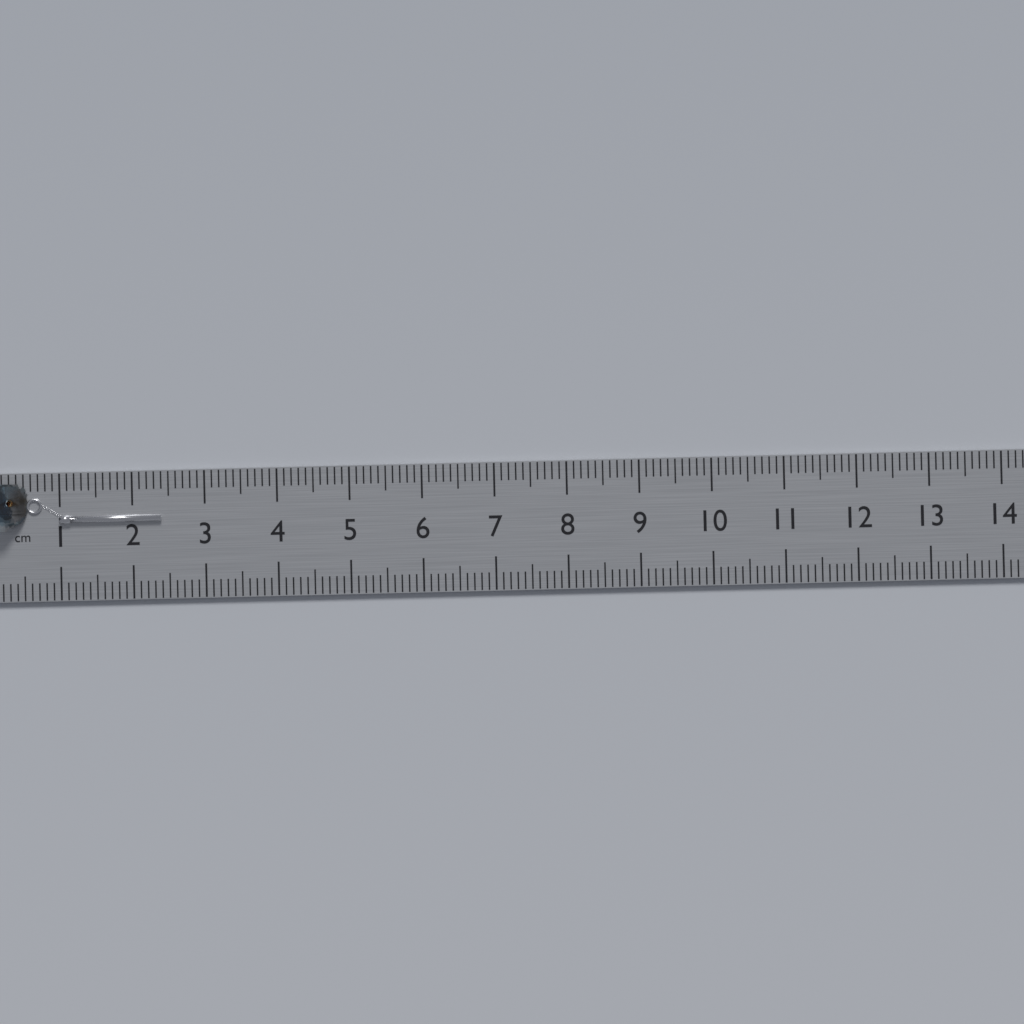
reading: 2.4 cm
